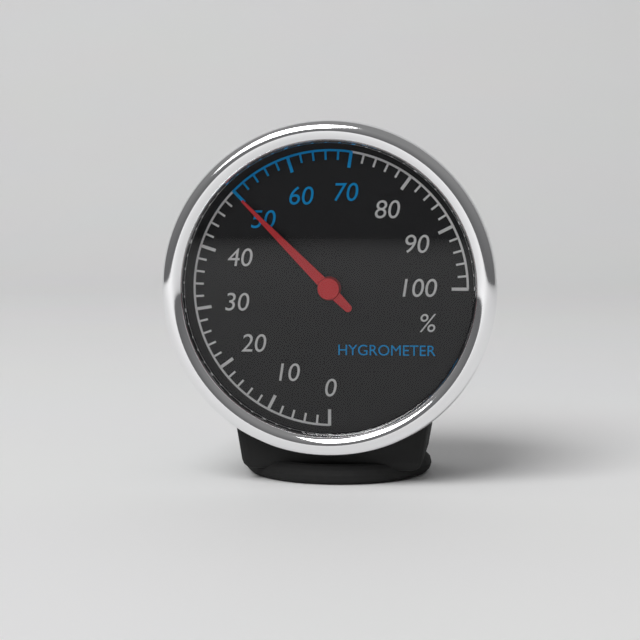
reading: 50 %
